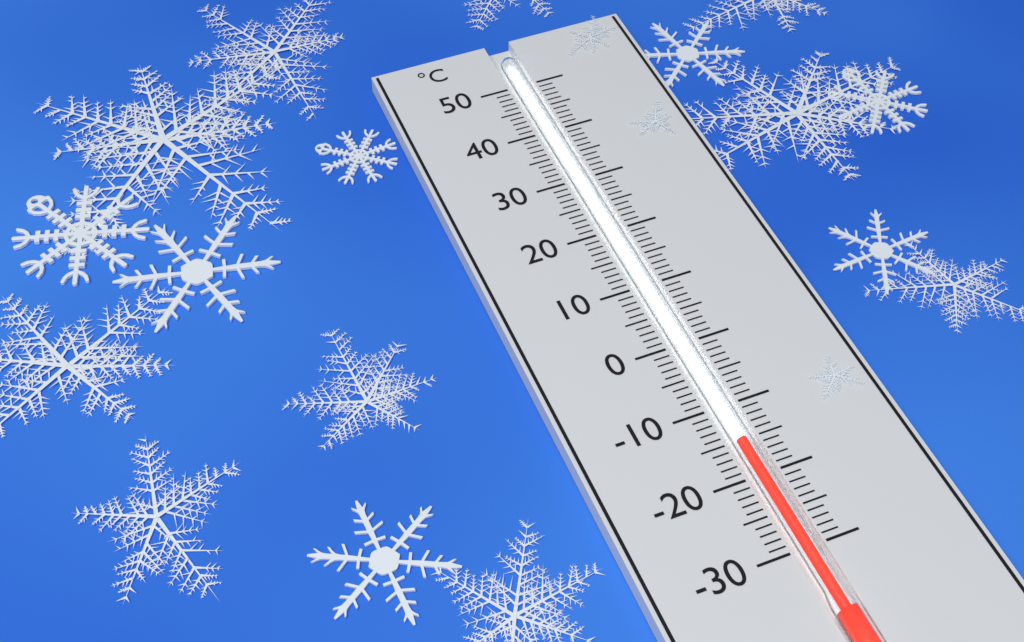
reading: -15 °C
